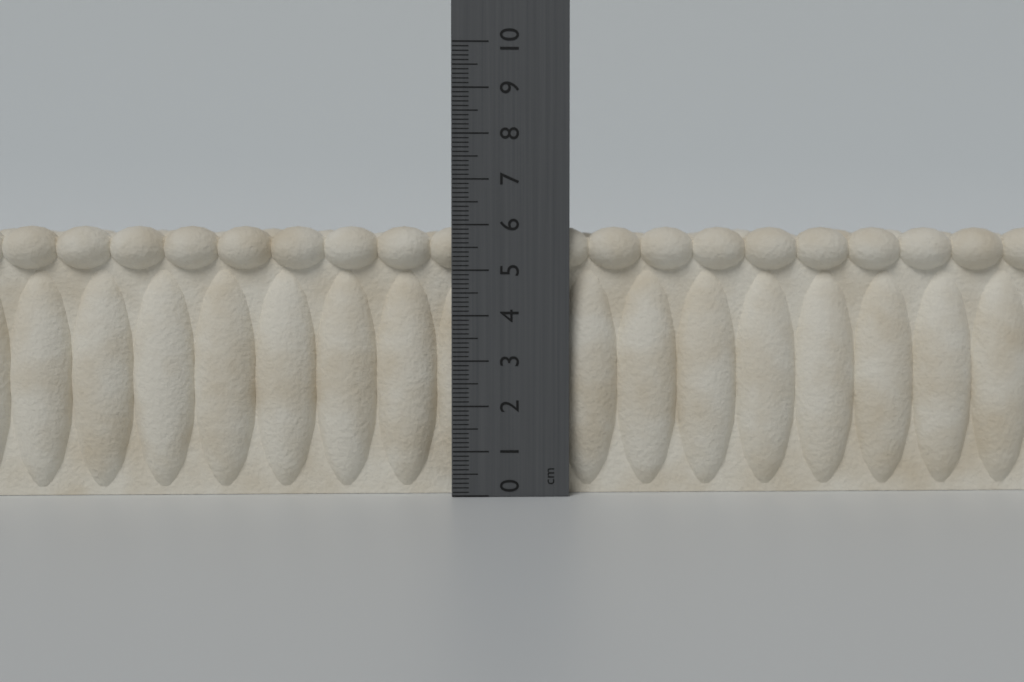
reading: 6.0 cm
